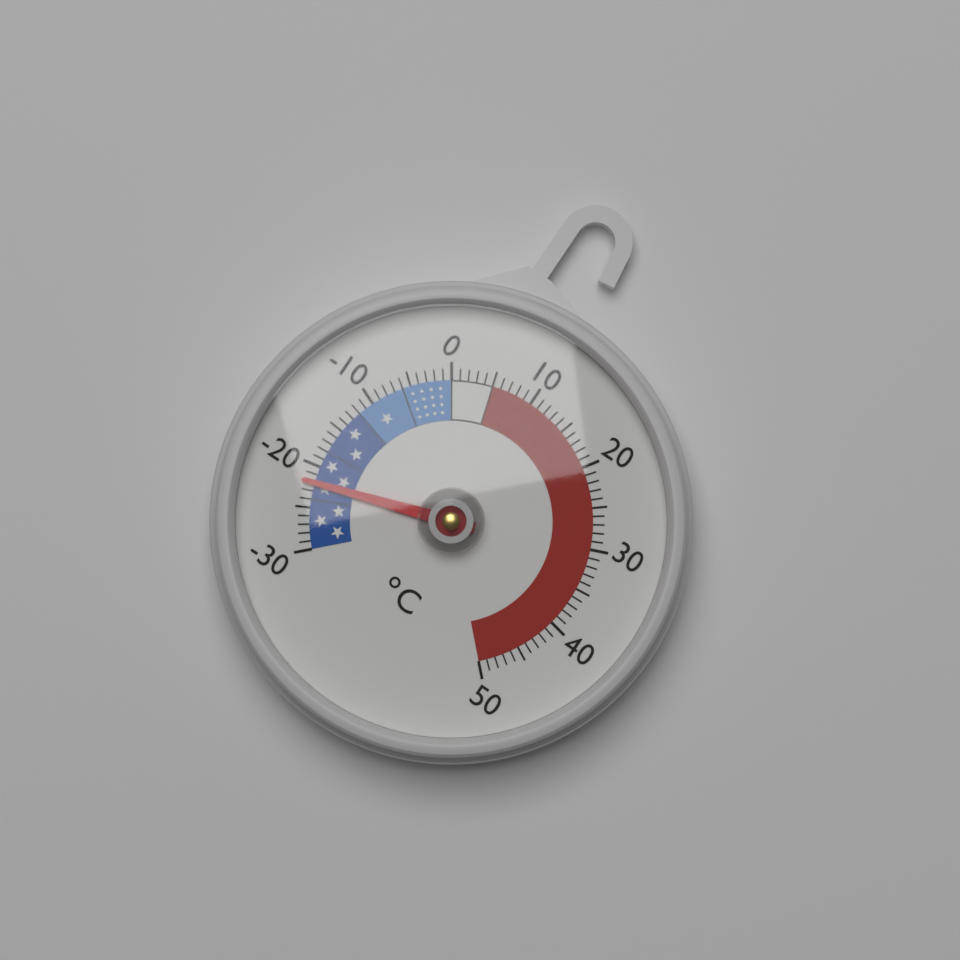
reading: -22 °C
